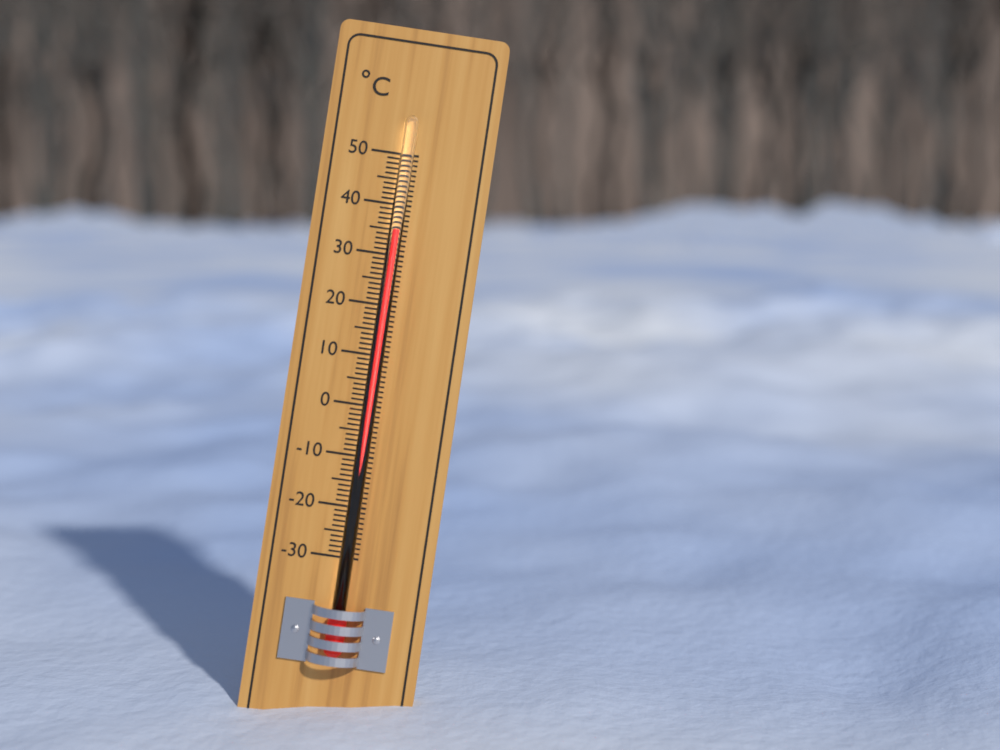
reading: 35 °C
